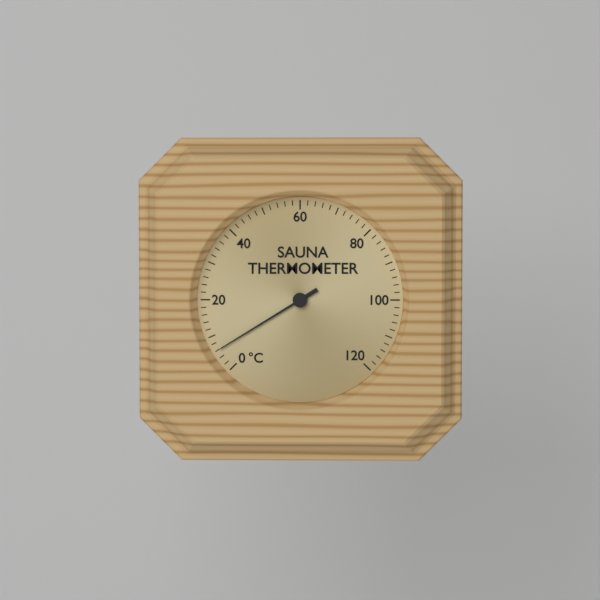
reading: 6 °C
